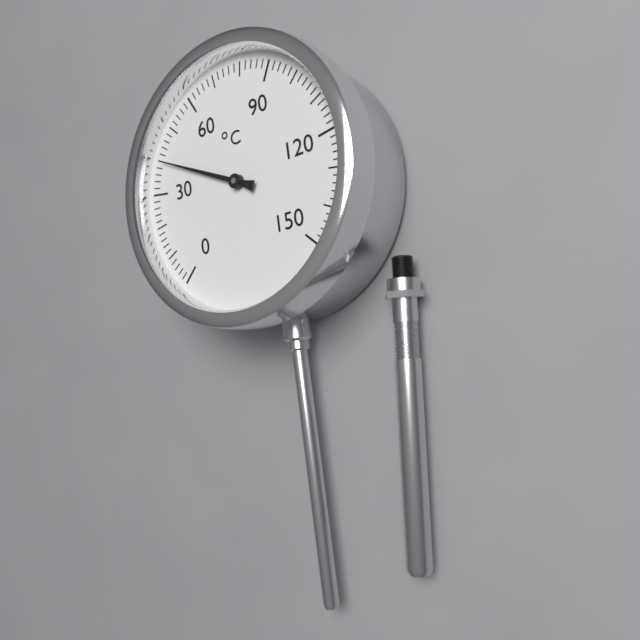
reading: 40 °C
